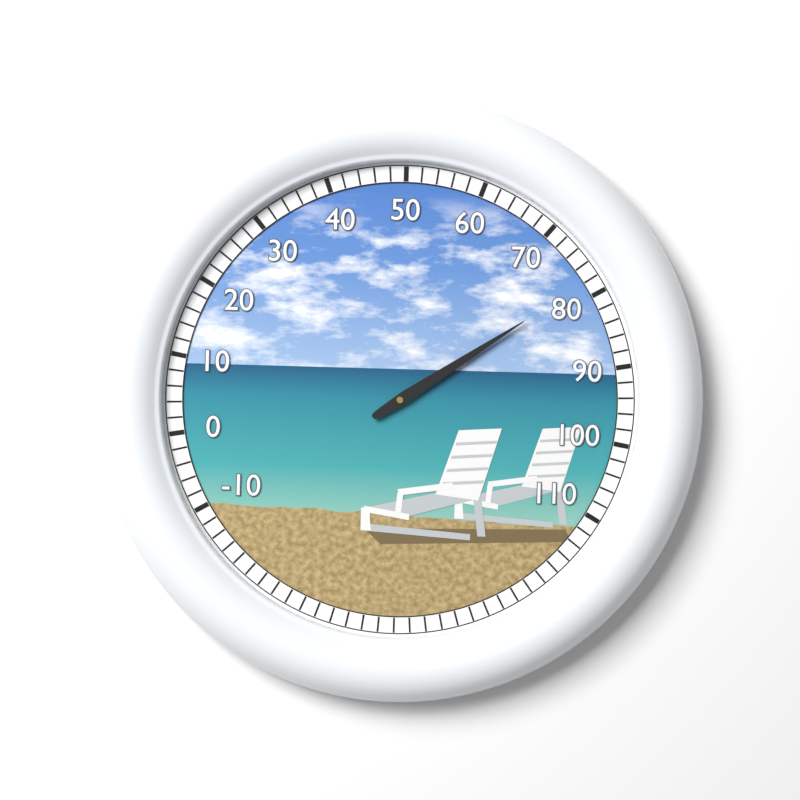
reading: 78 (no unit)
